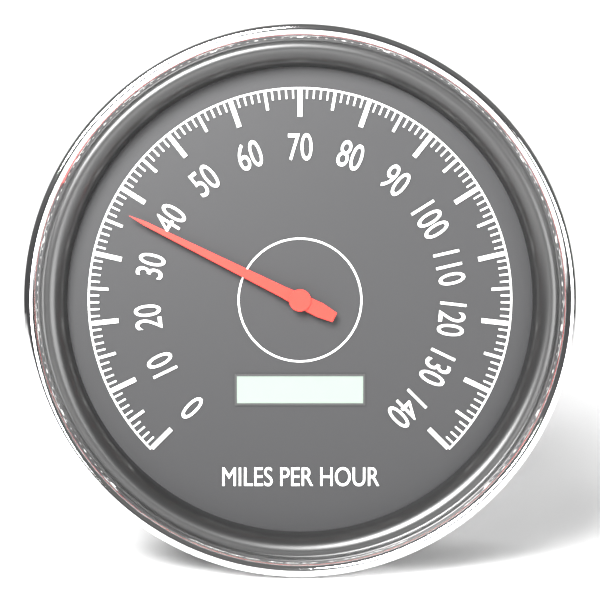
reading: 37 mph
